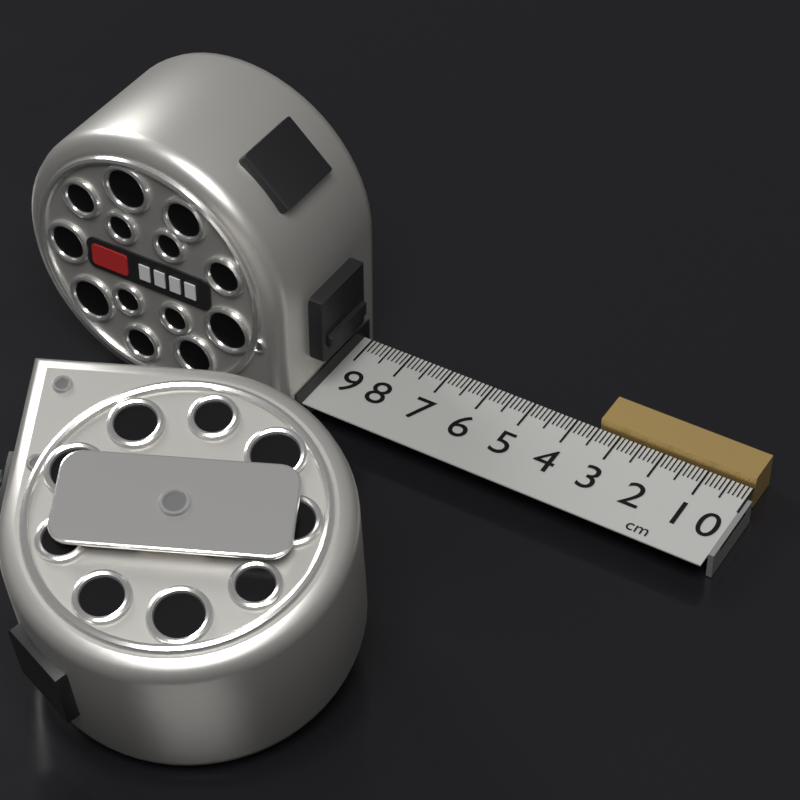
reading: 3.5 cm
